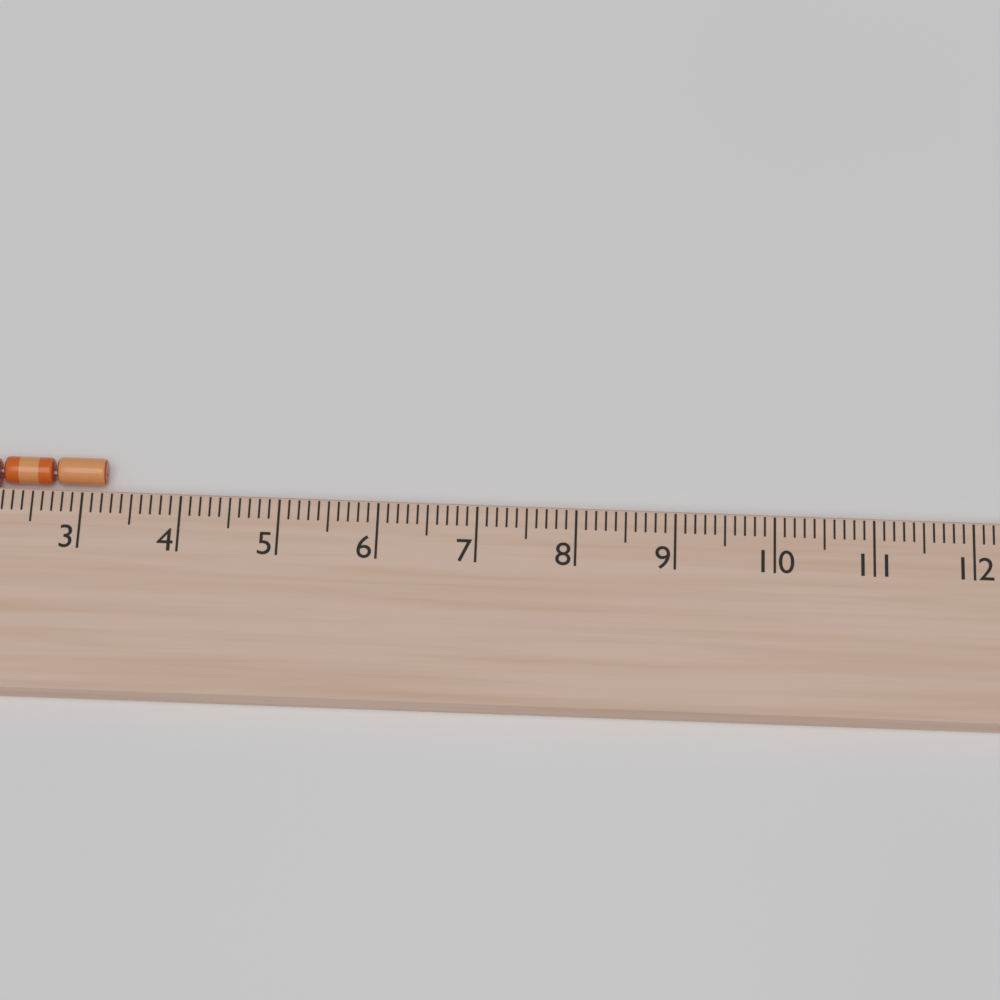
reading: 3.2 cm
